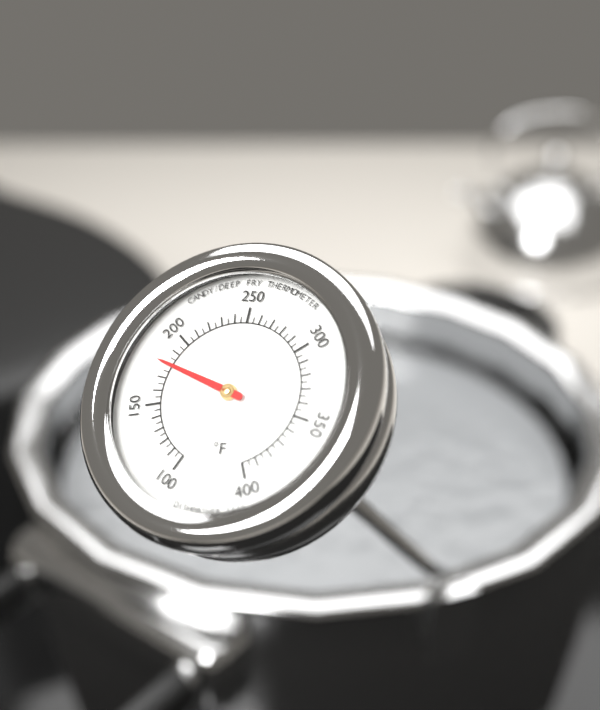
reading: 180 °F
